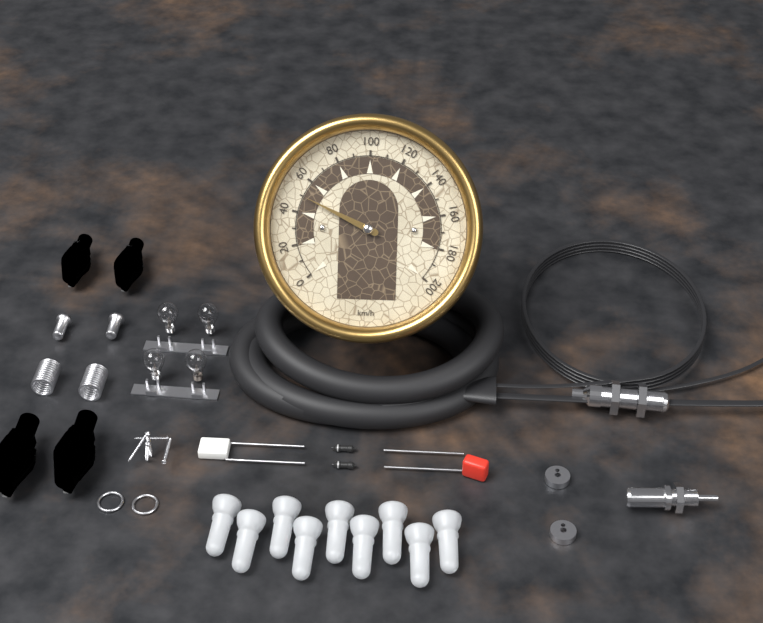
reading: 50 km/h
